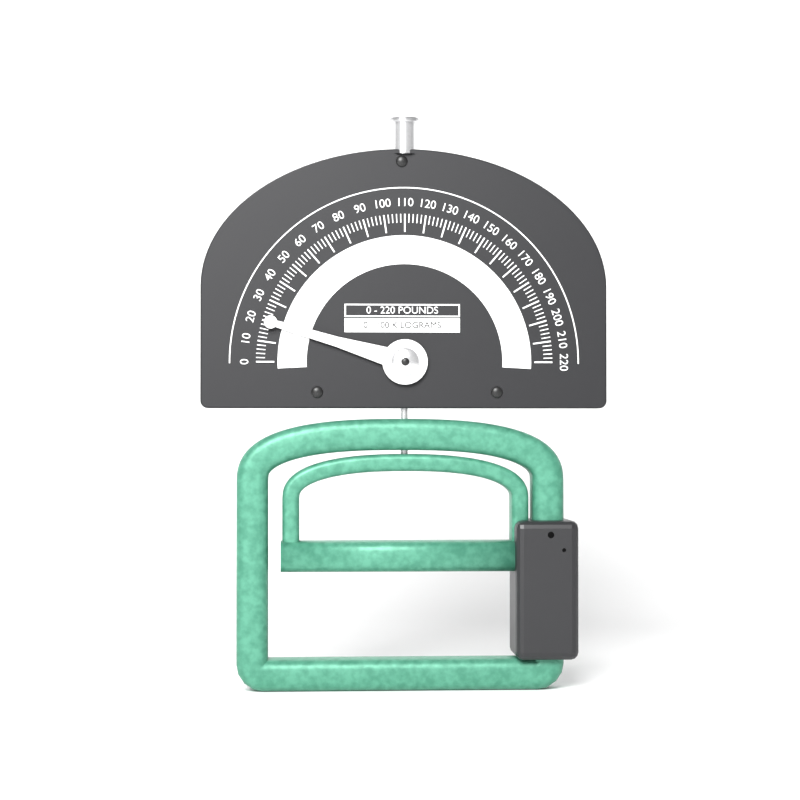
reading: 20 lb
